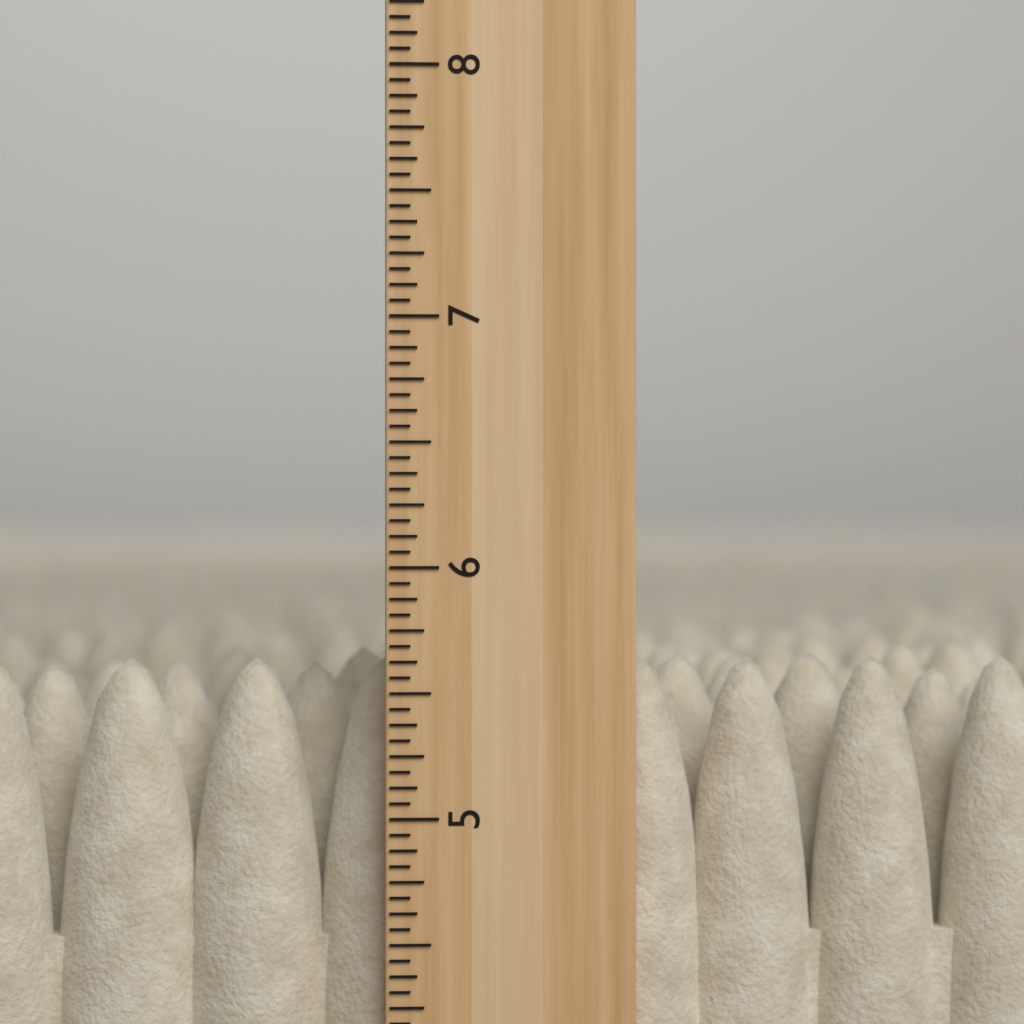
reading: 5.6250 inch
